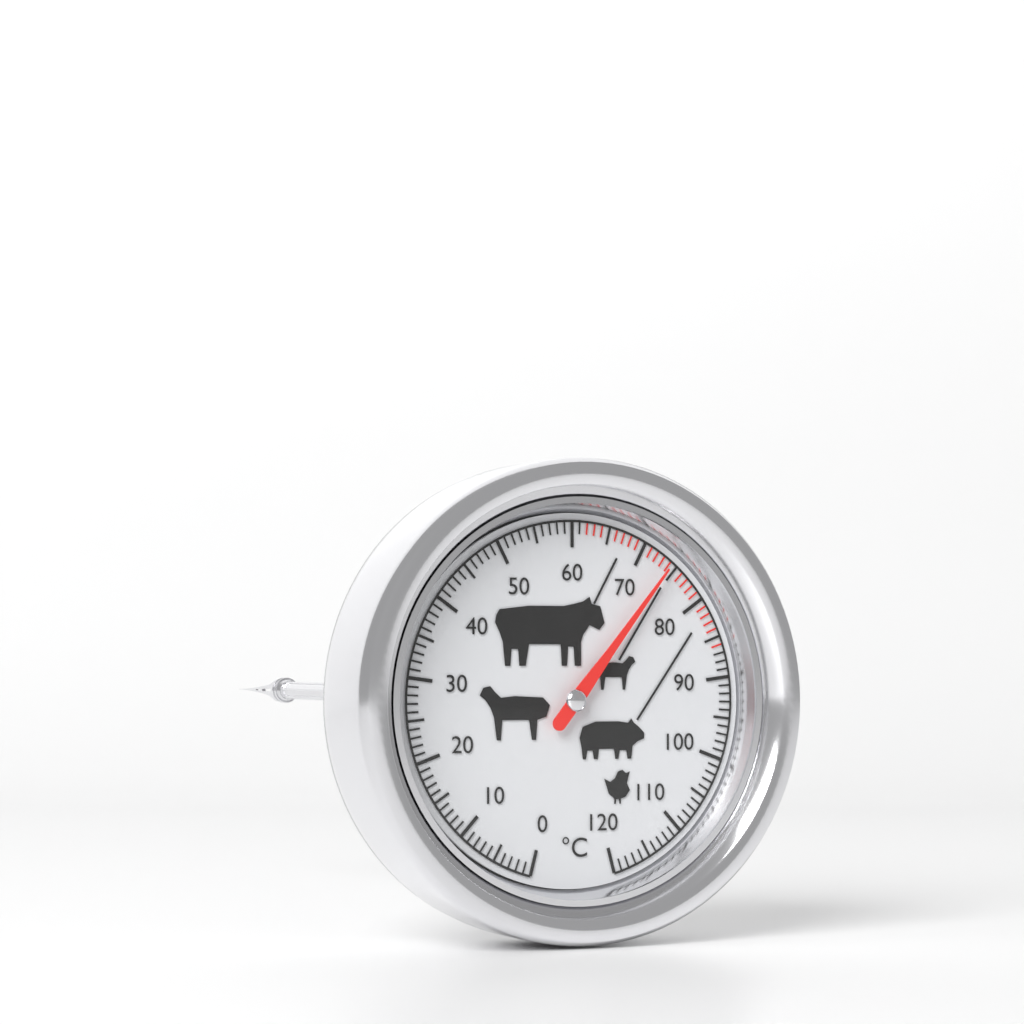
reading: 74 °C
